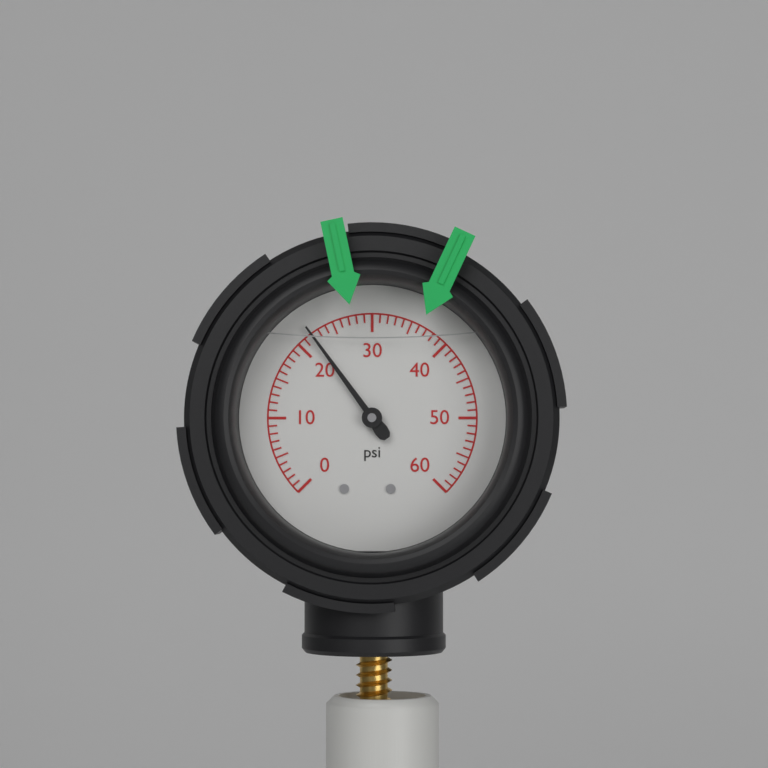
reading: 22 psi
